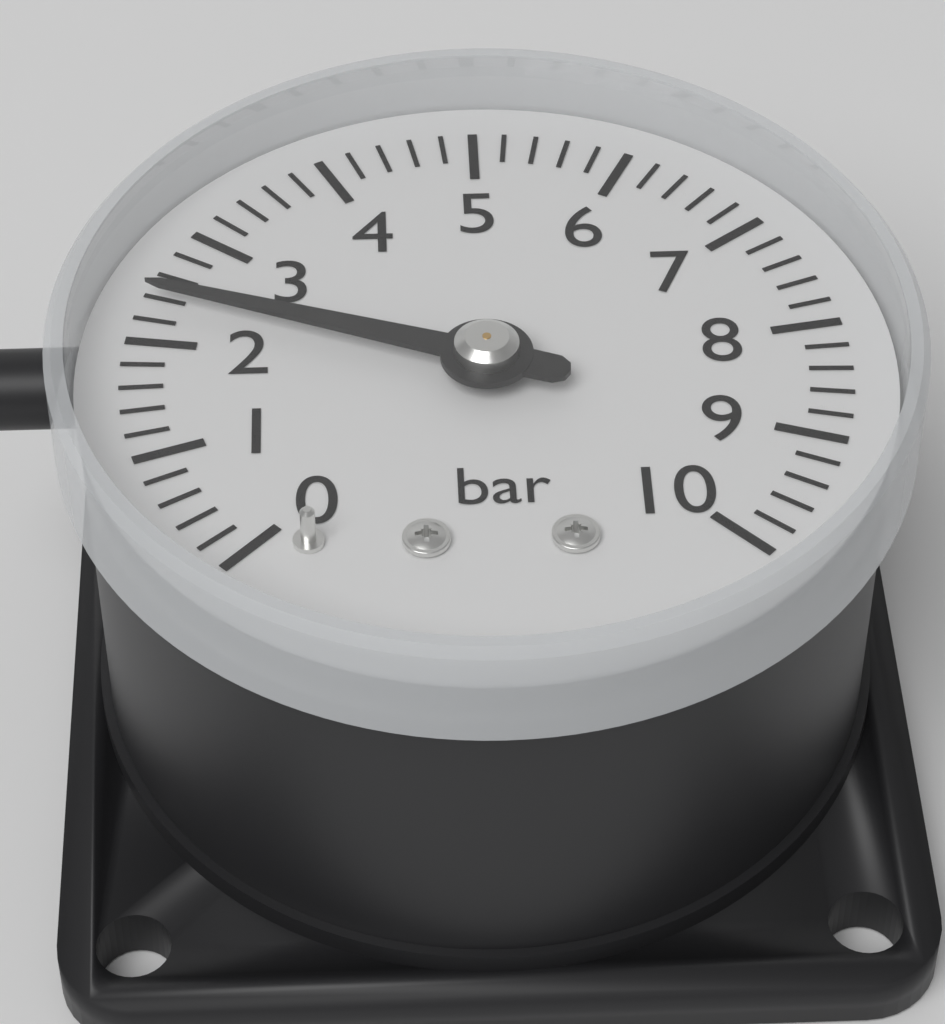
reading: 2.4 bar
